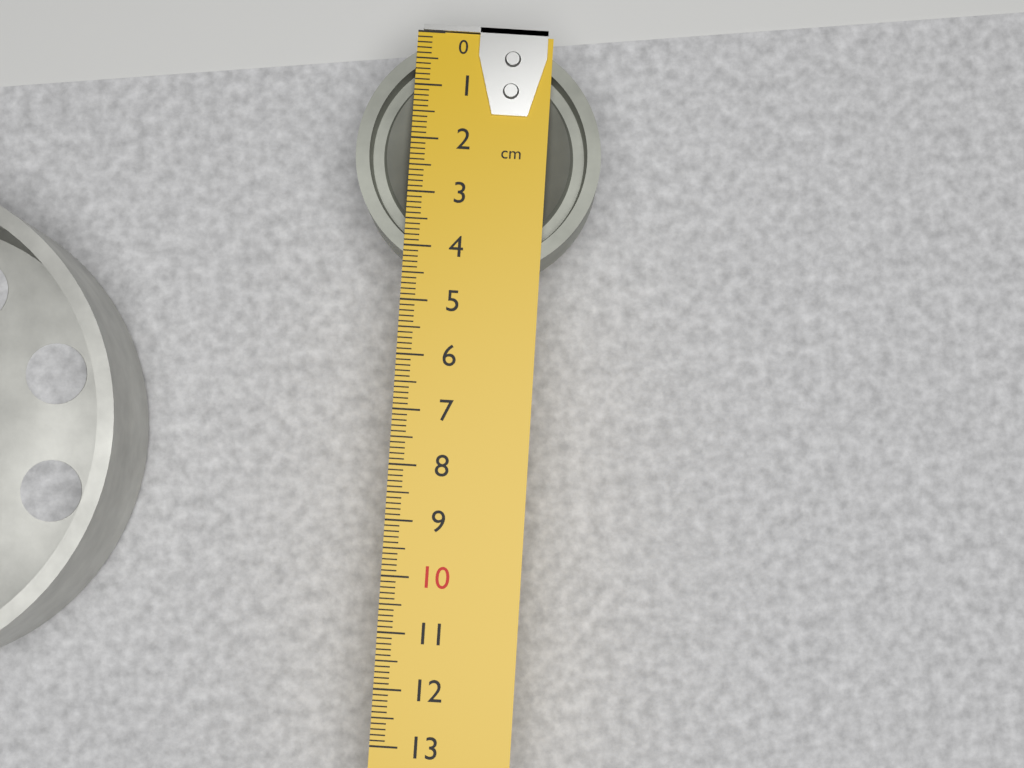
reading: 4.5 cm
